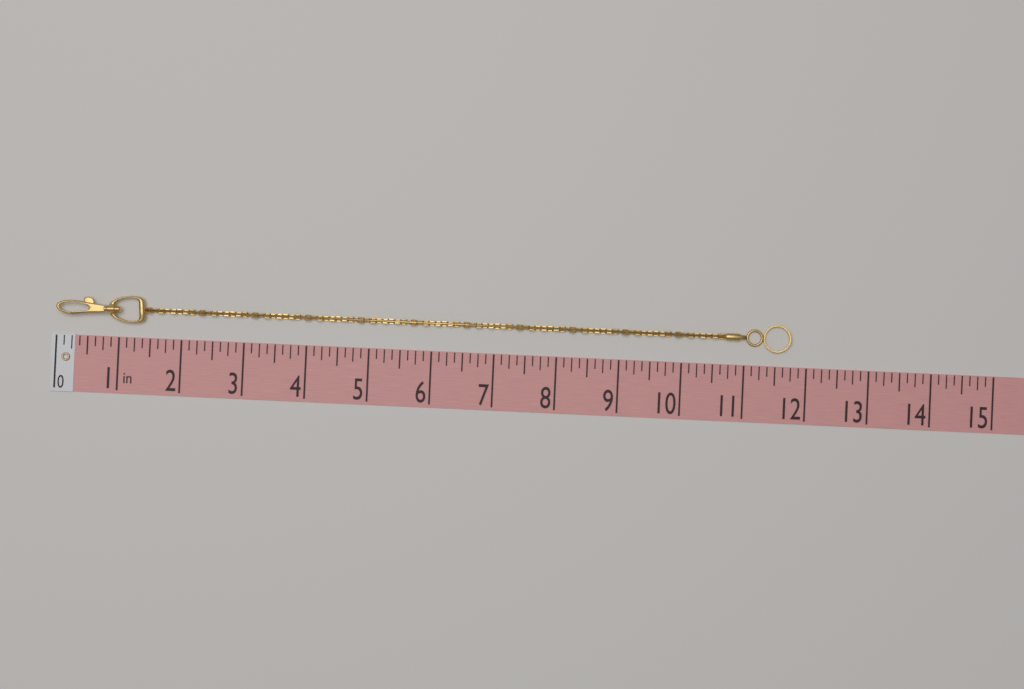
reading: 11.750 in
